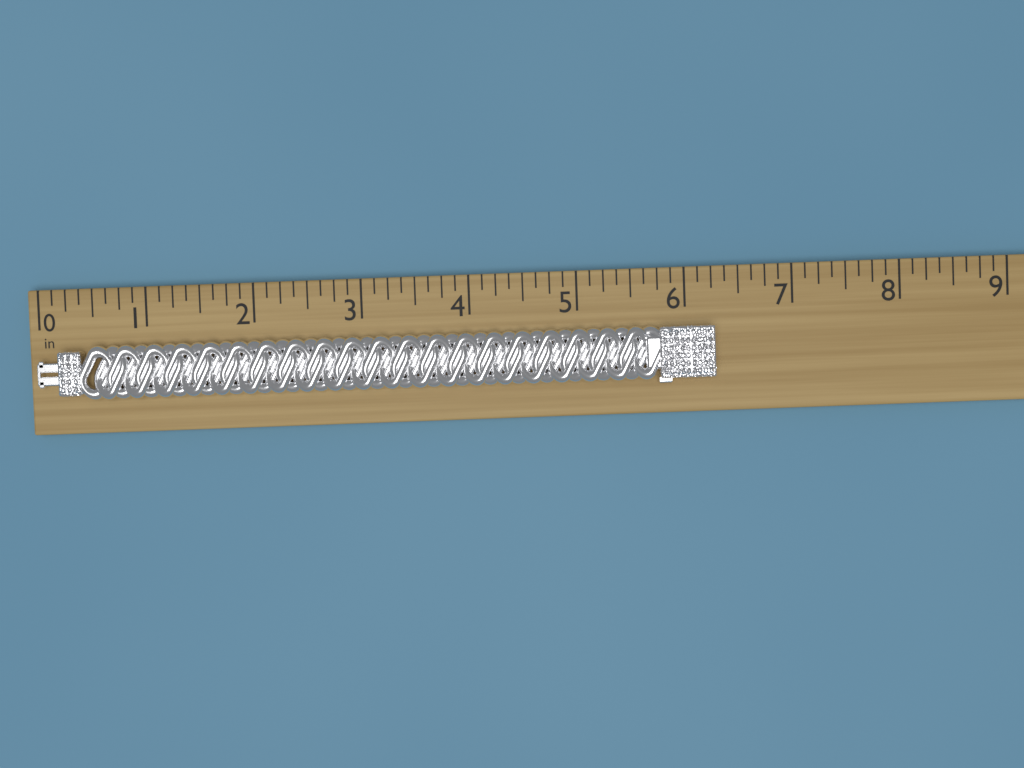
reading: 6.250 in
